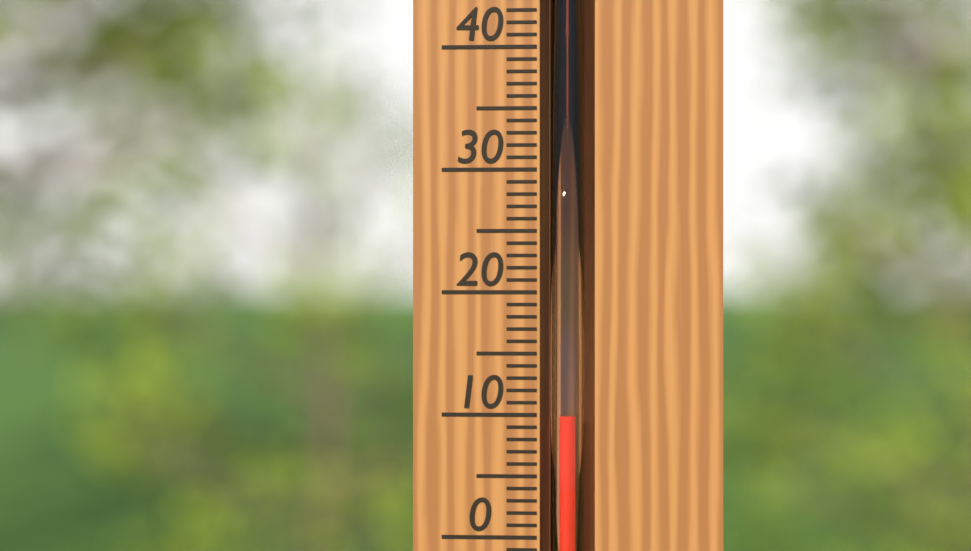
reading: 10 °C
